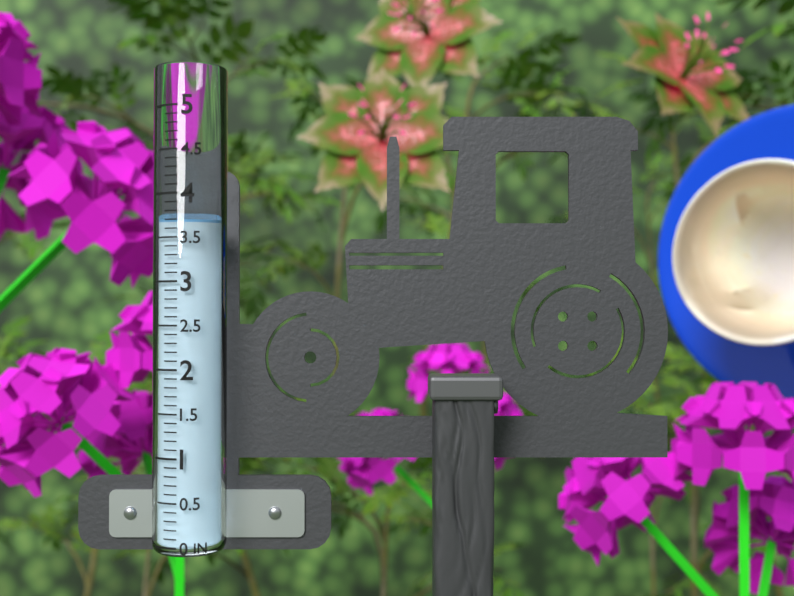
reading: 3.7 in
